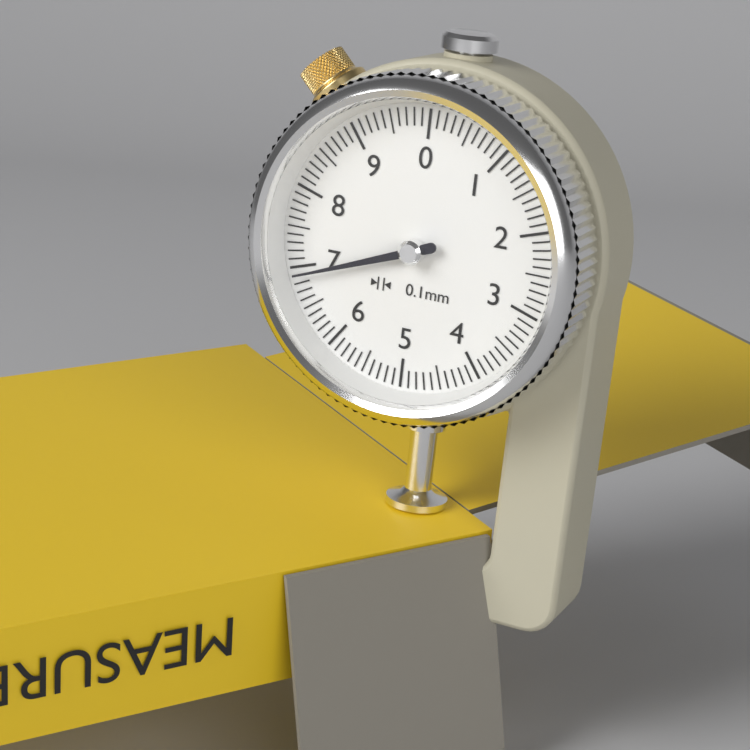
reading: 6.9 mm
